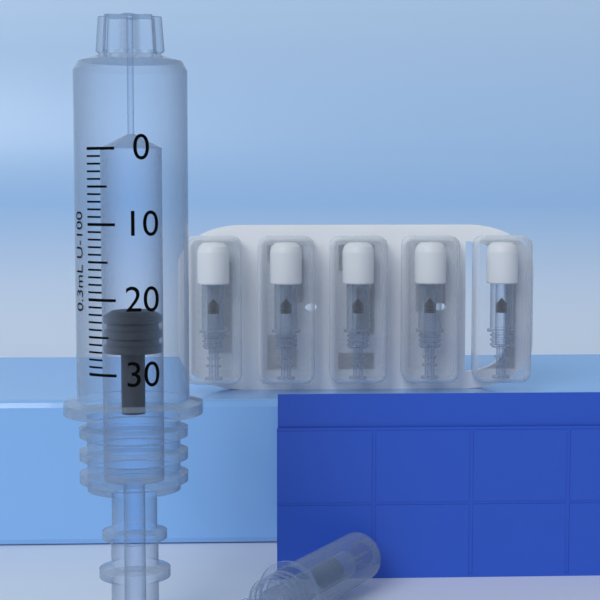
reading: 22 units
